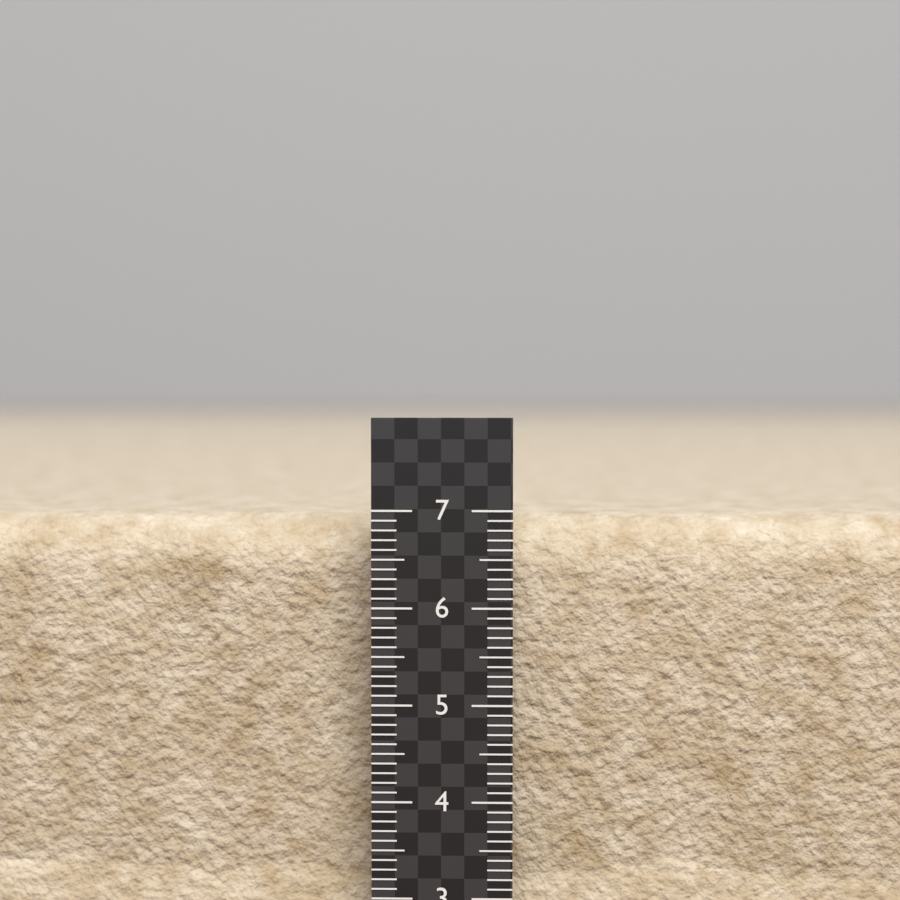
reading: 6.9 (no unit)
